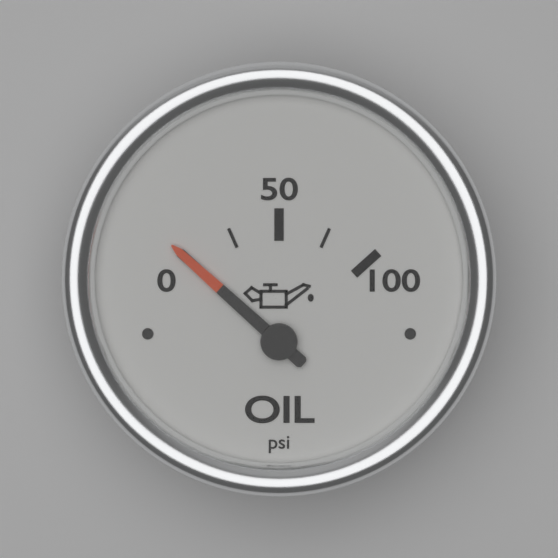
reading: 0 psi
